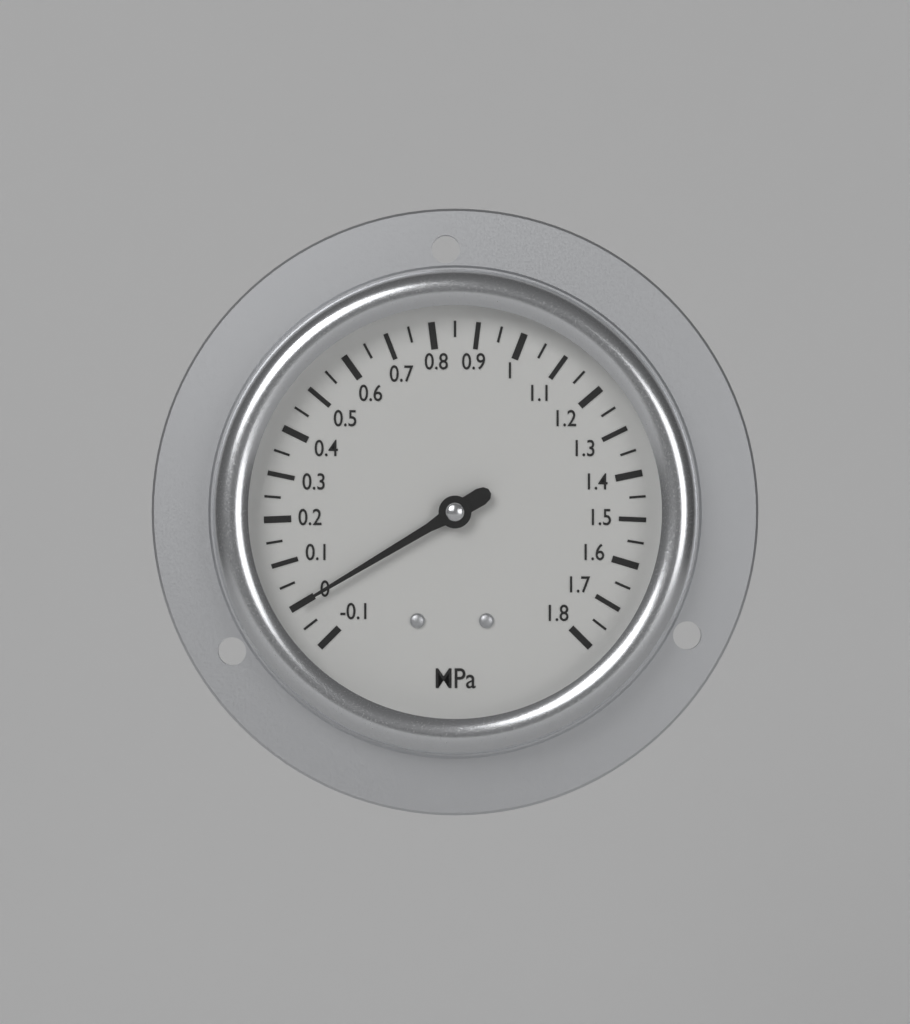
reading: 0.00 MPa
